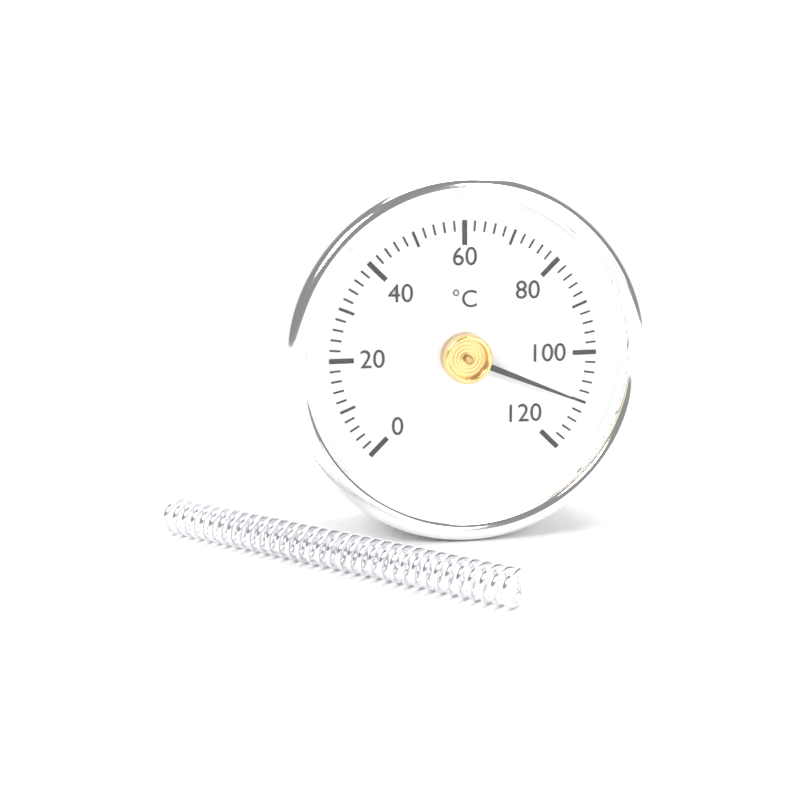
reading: 110 °C
